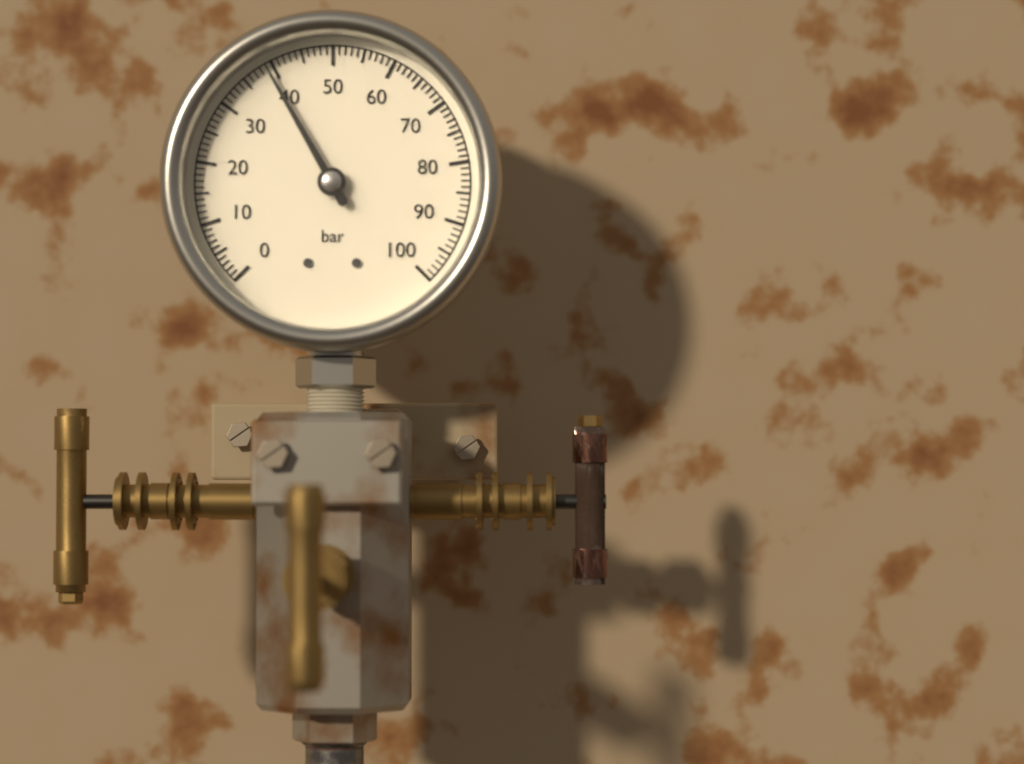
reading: 39 bar
